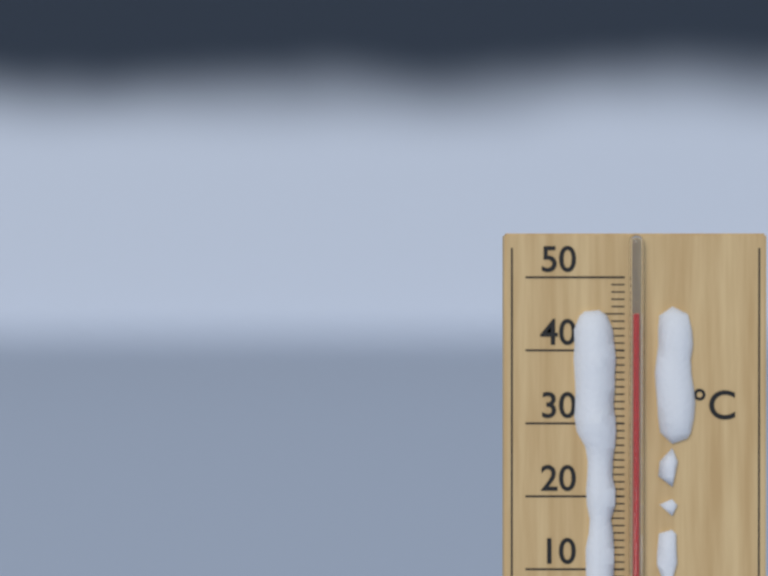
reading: 45 °C
